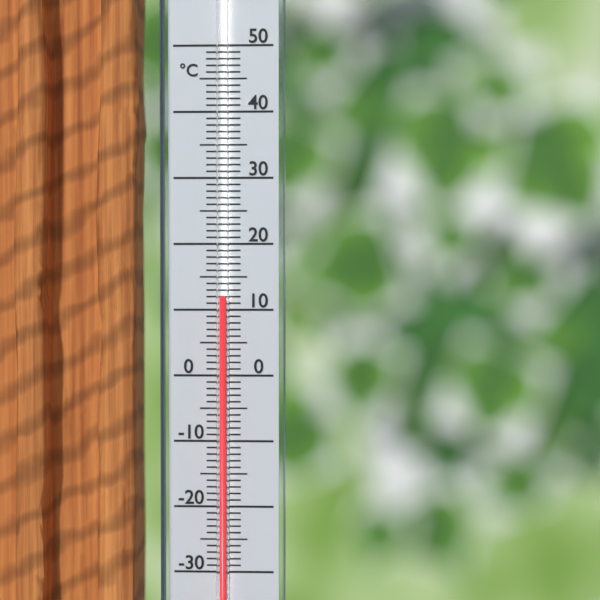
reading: 12 °C
